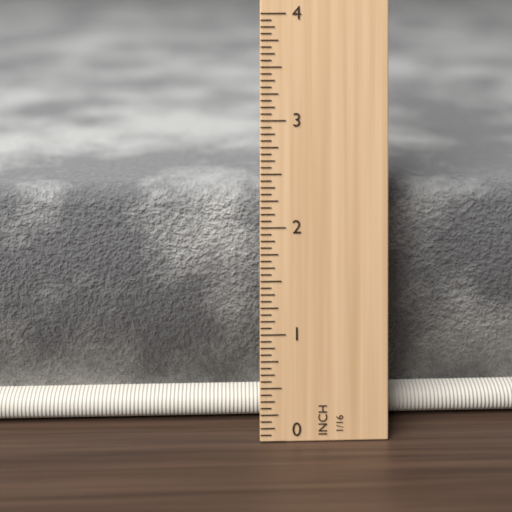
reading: 2.2500 in
